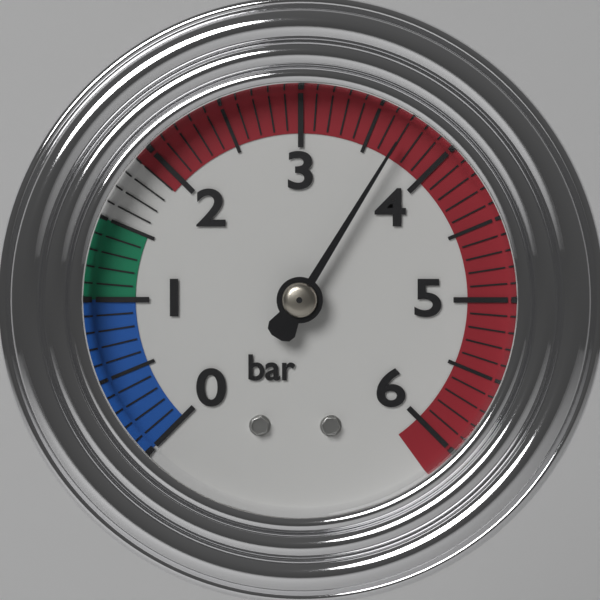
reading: 3.7 bar
